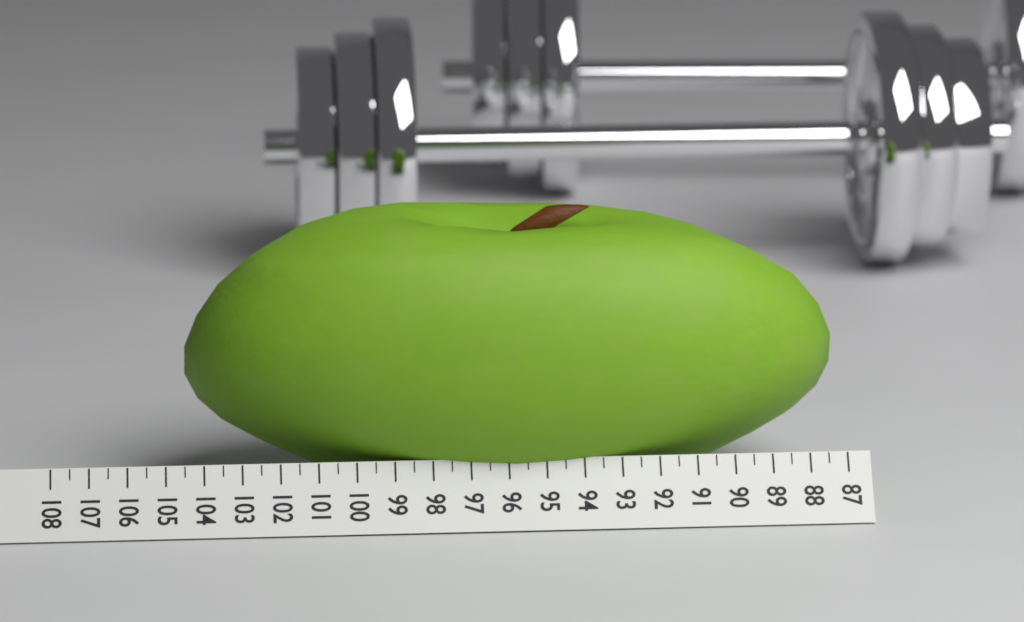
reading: 104.5 (no unit)
